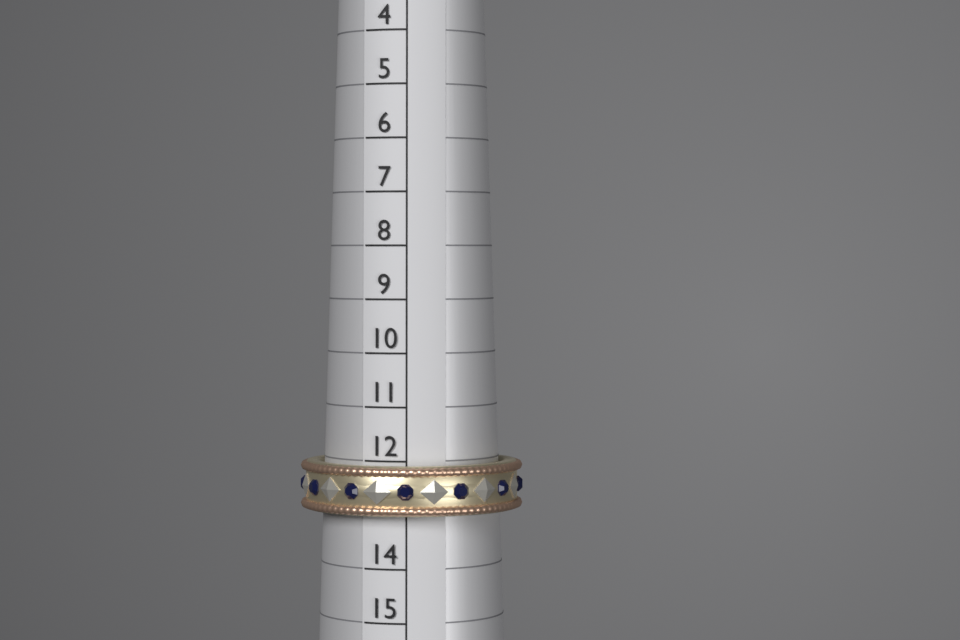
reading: 13 (no unit)
